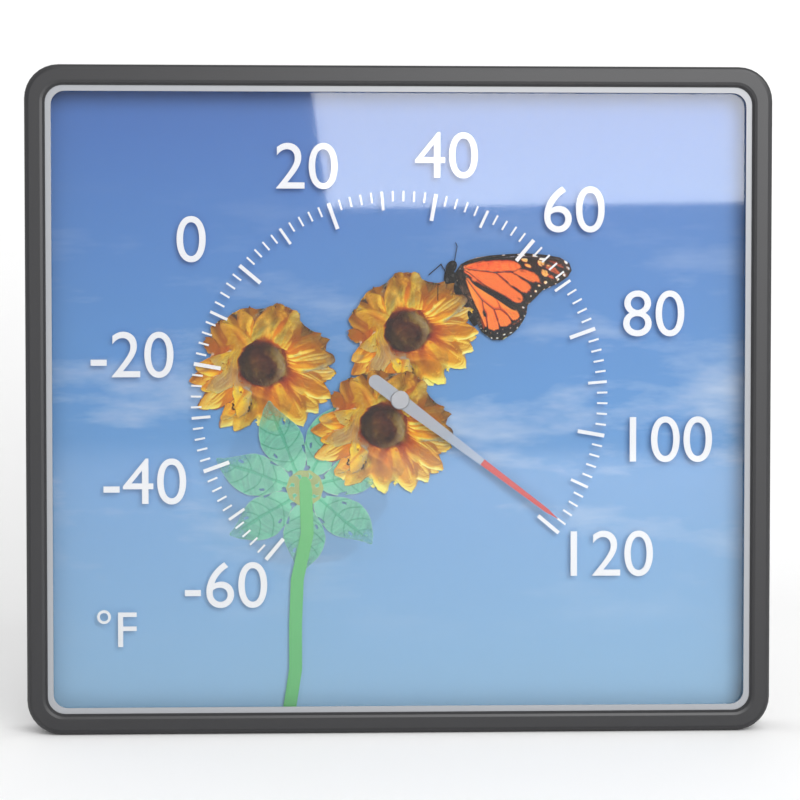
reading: 118 °F
